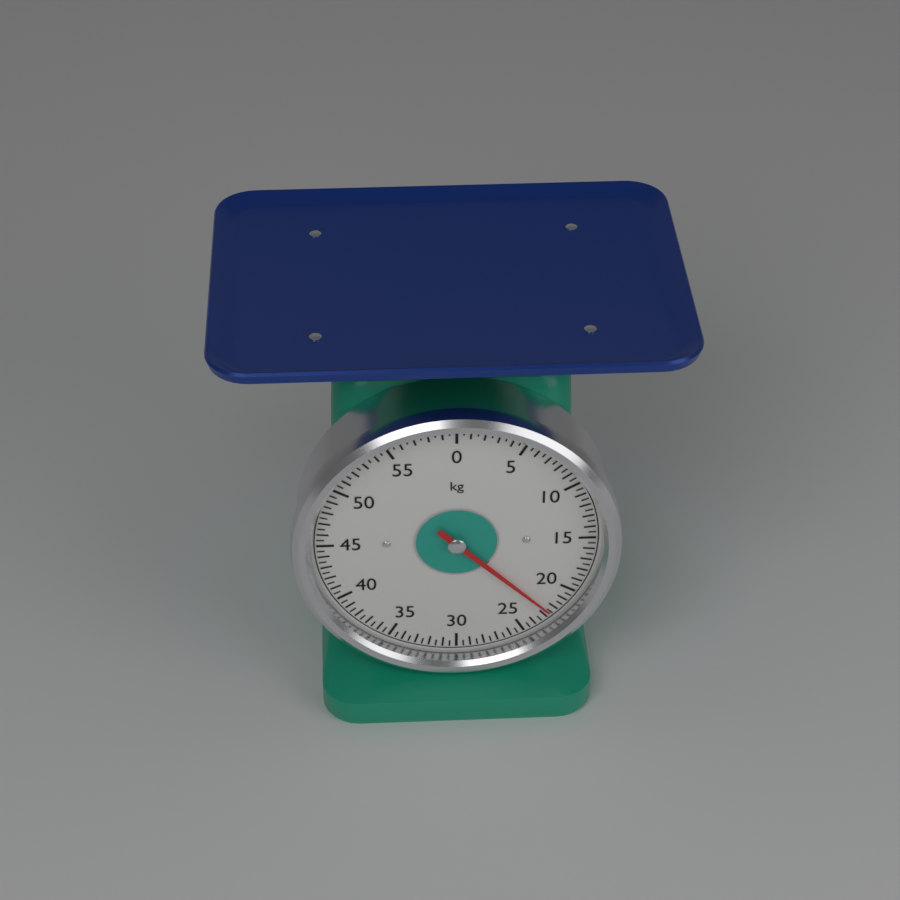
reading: 22.5 kg
